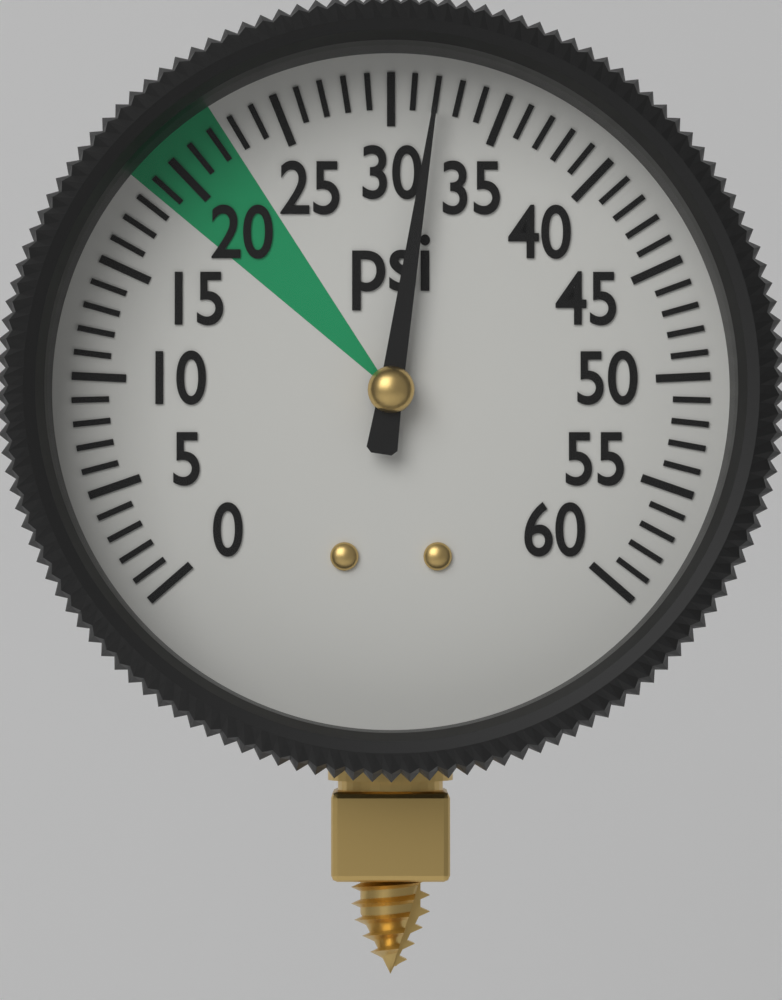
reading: 32 psi
